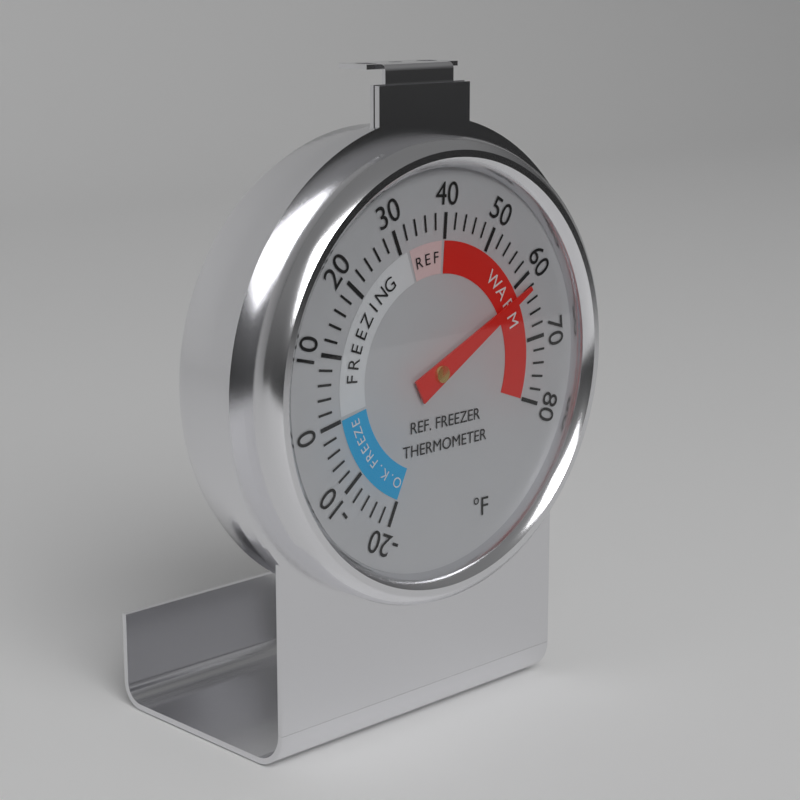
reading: 62 °F
